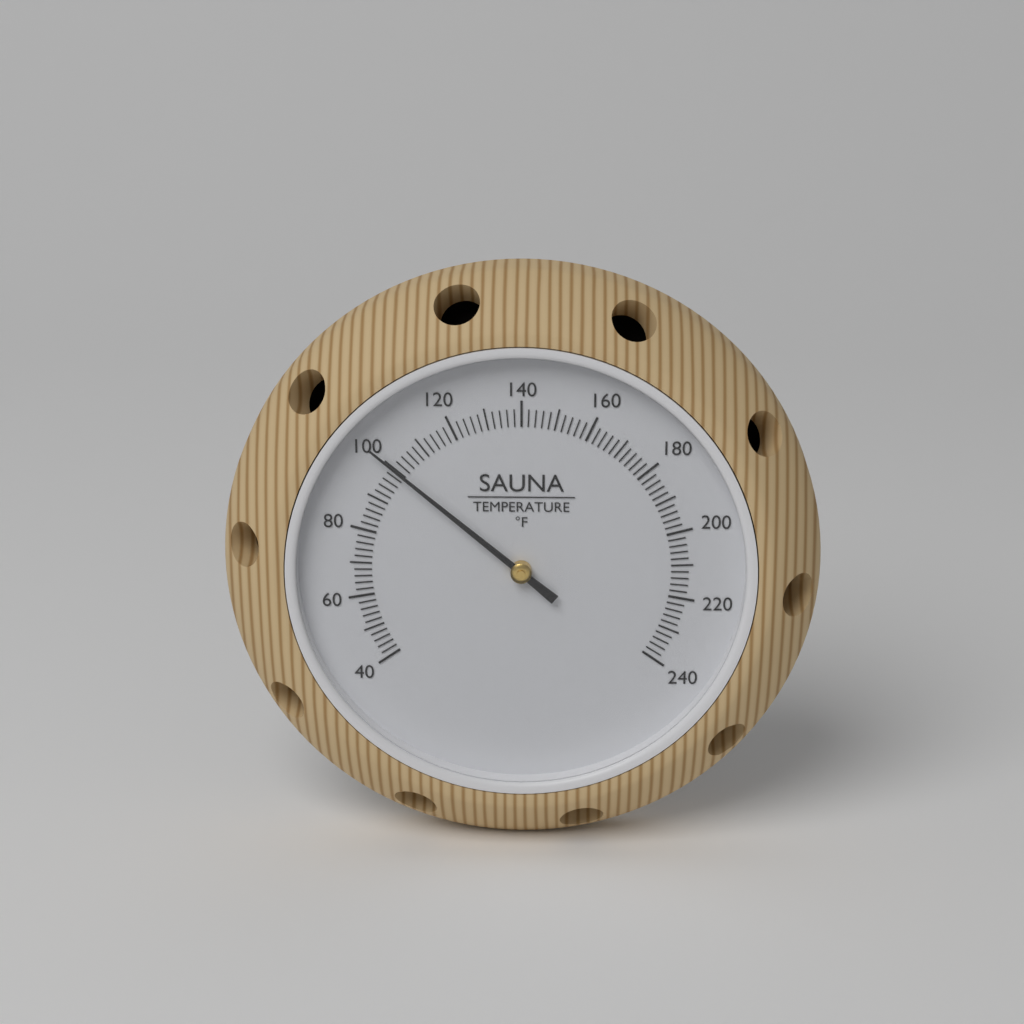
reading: 100 °F
